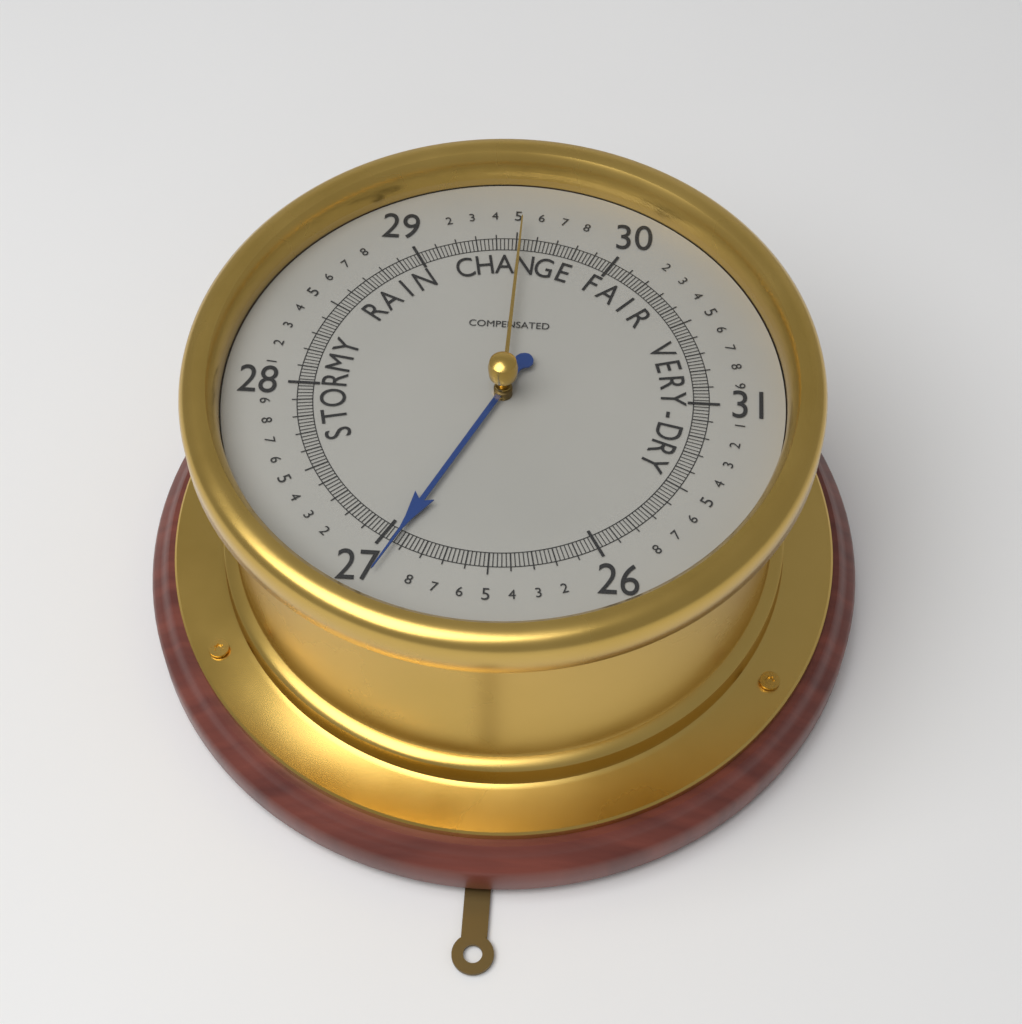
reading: 26.94 (no unit)
